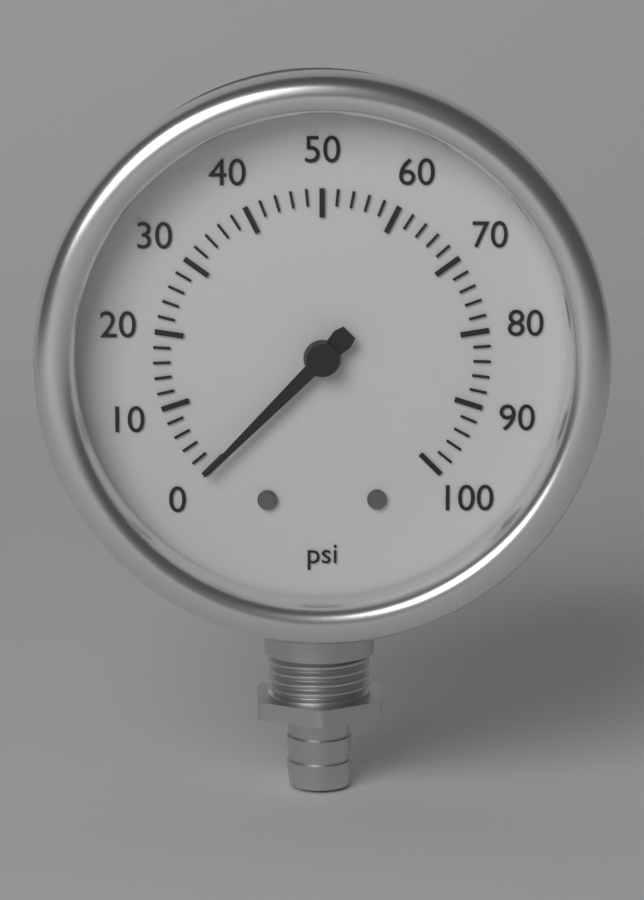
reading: 0 psi
